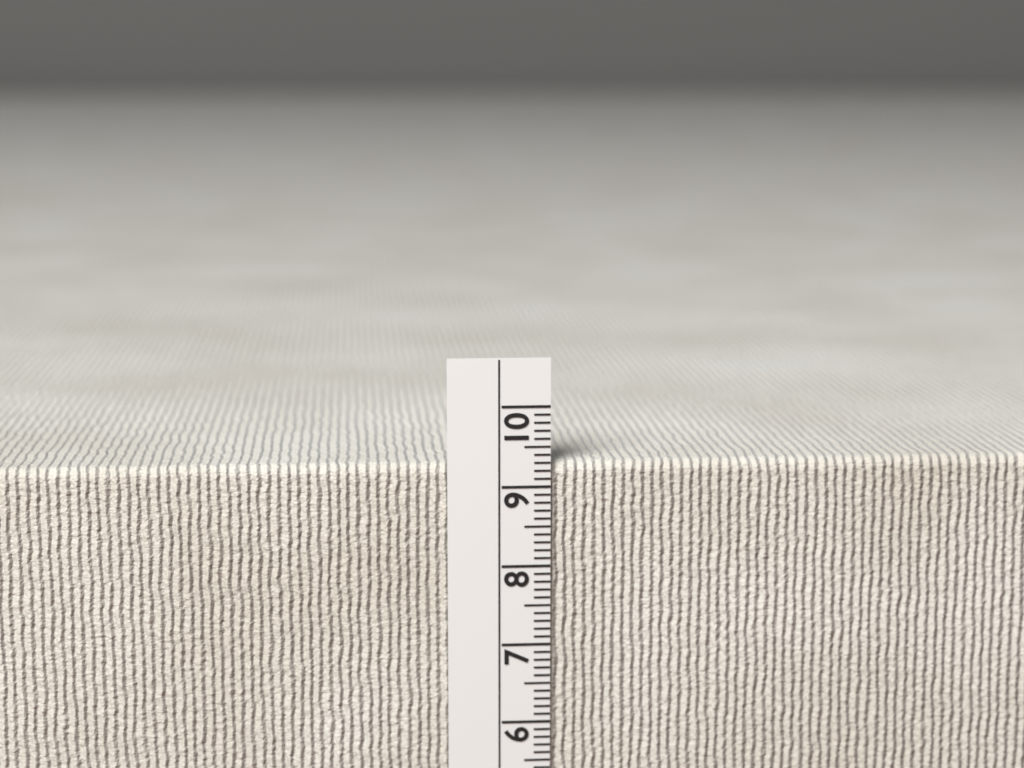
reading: 9.3 cm
